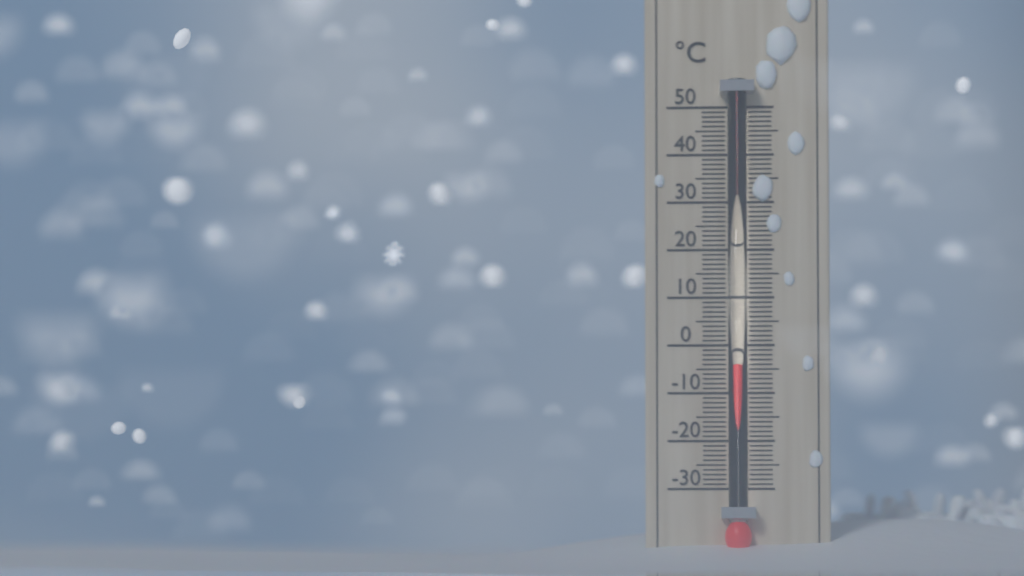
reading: -4 °C
